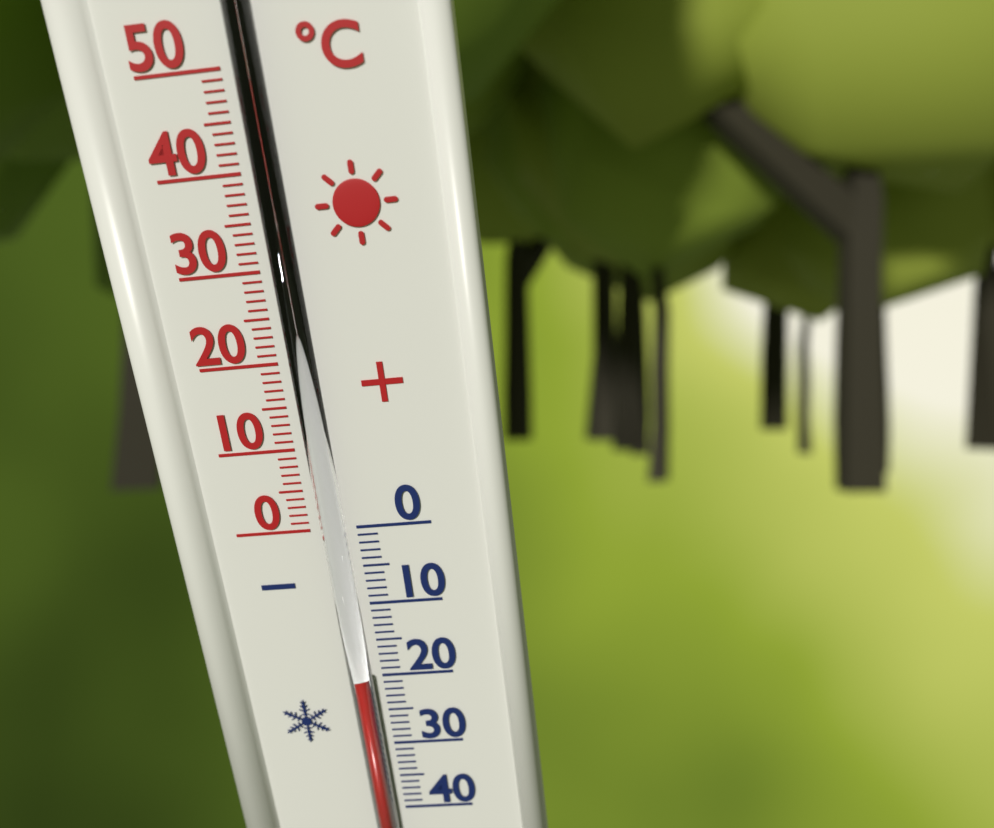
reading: -19 °C
